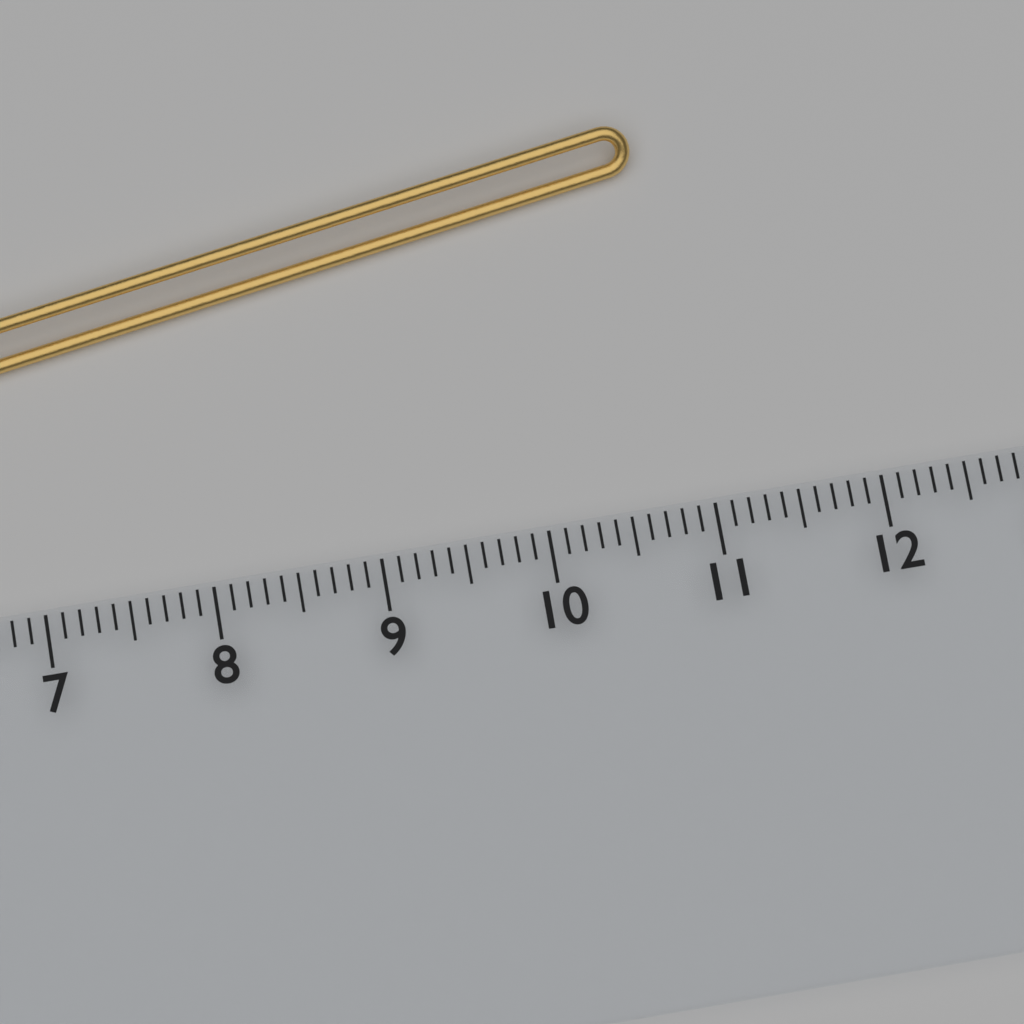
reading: 10.9 cm
